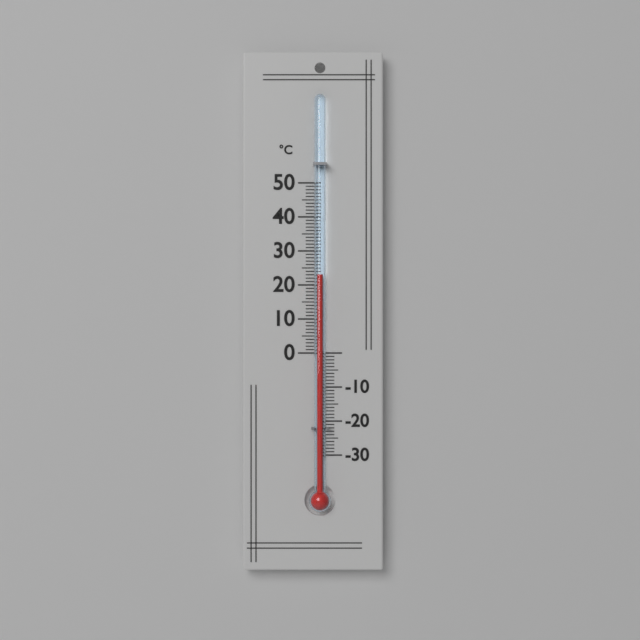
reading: 23 °C
